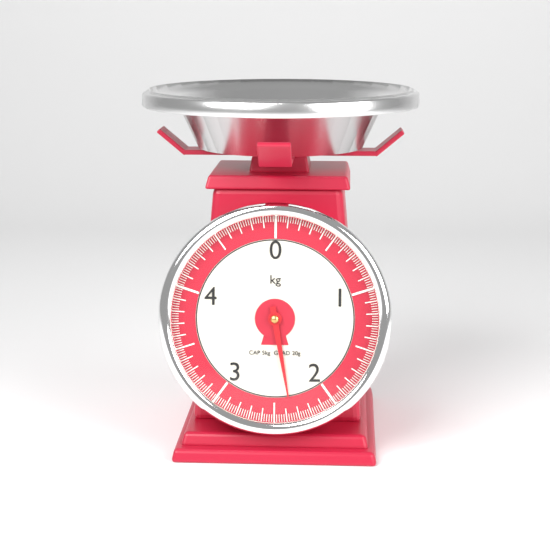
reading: 2.36 kg
